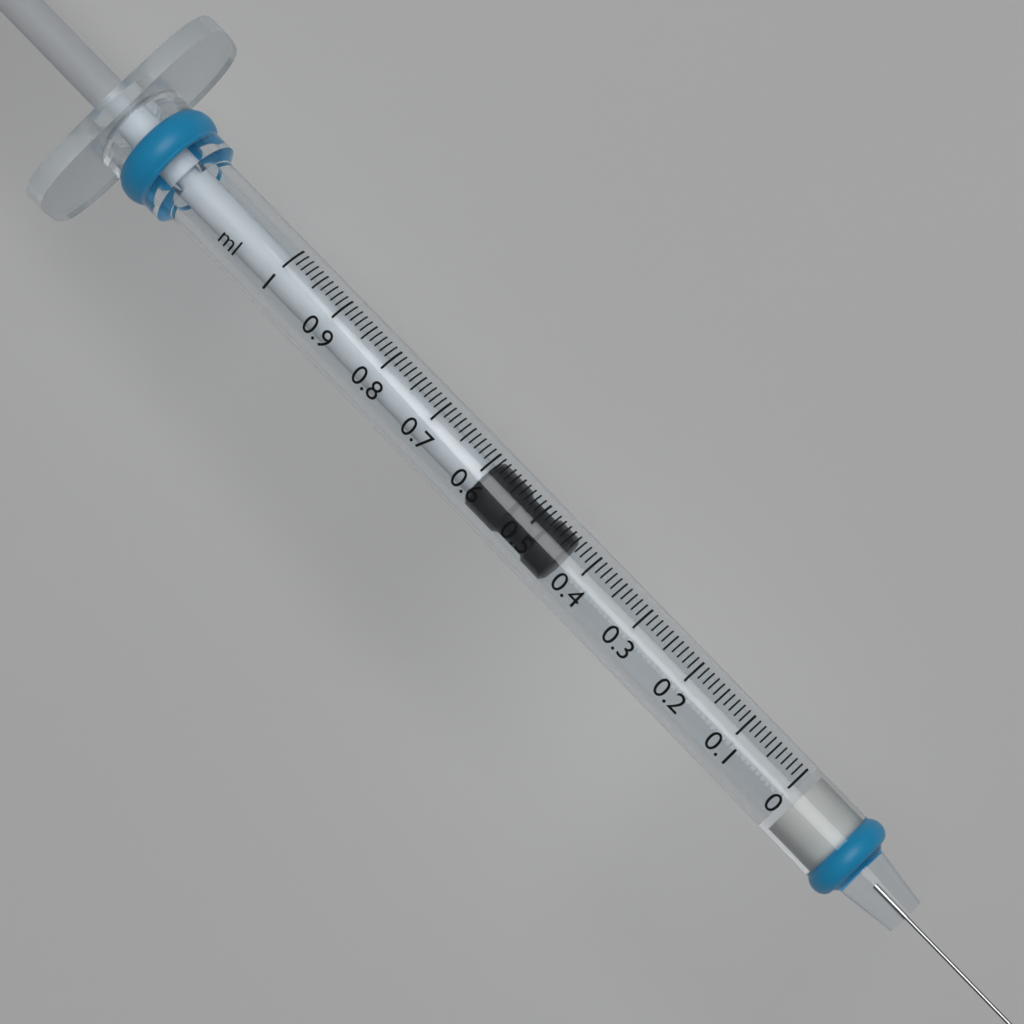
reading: 0.44 ml
